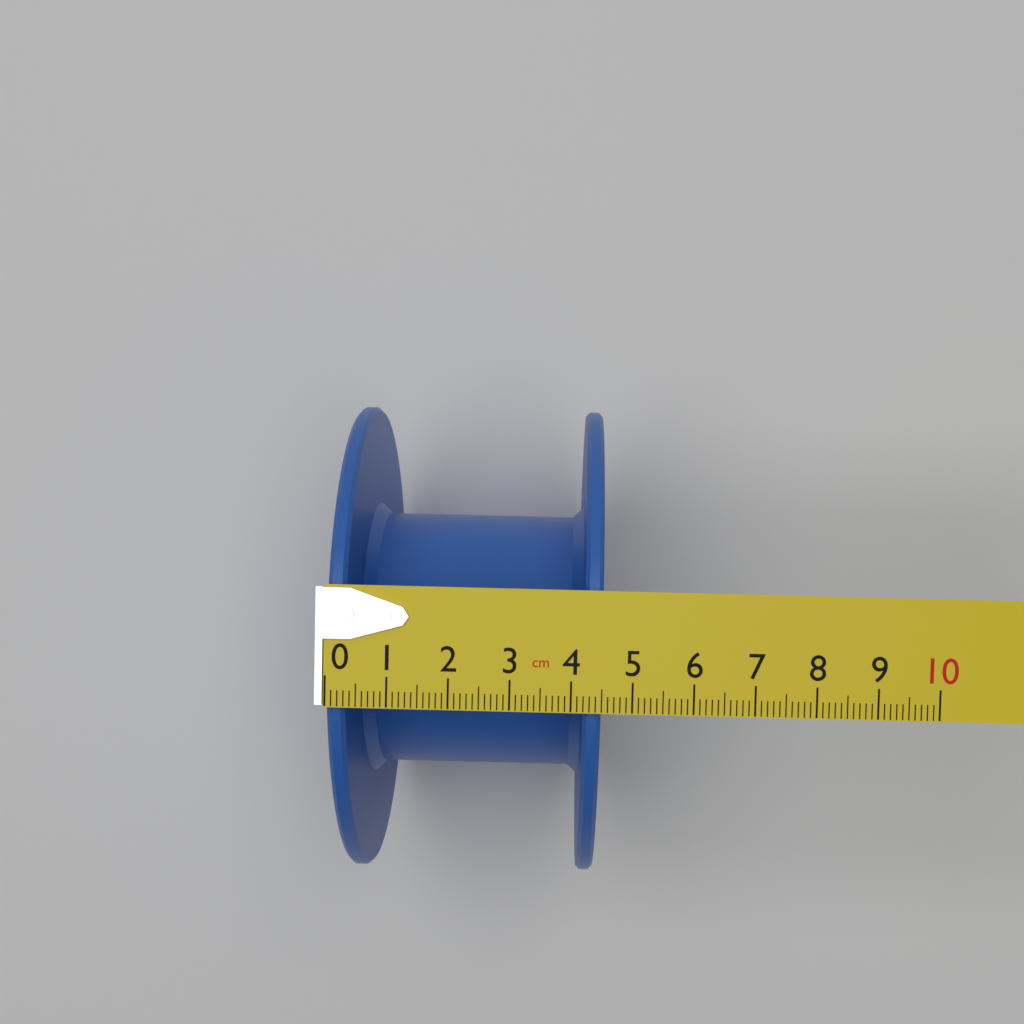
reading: 4.5 cm
